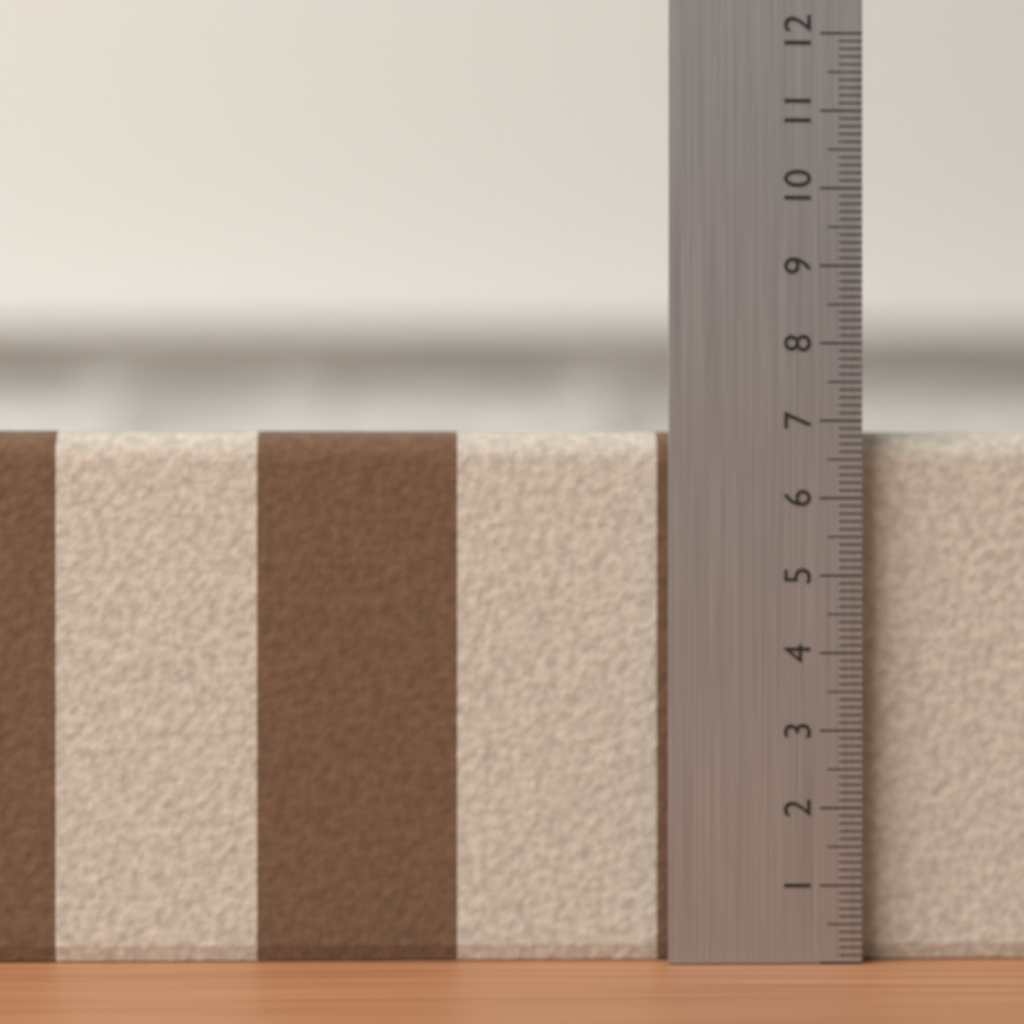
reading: 6.9 (no unit)
